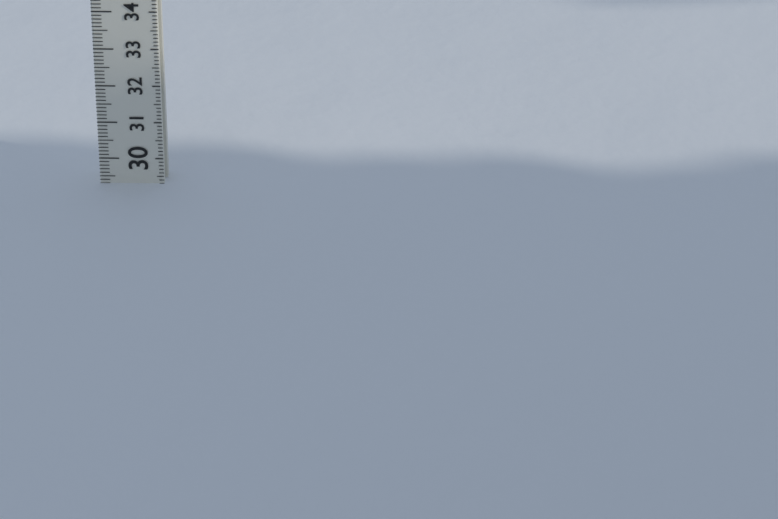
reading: 29.3 (no unit)
